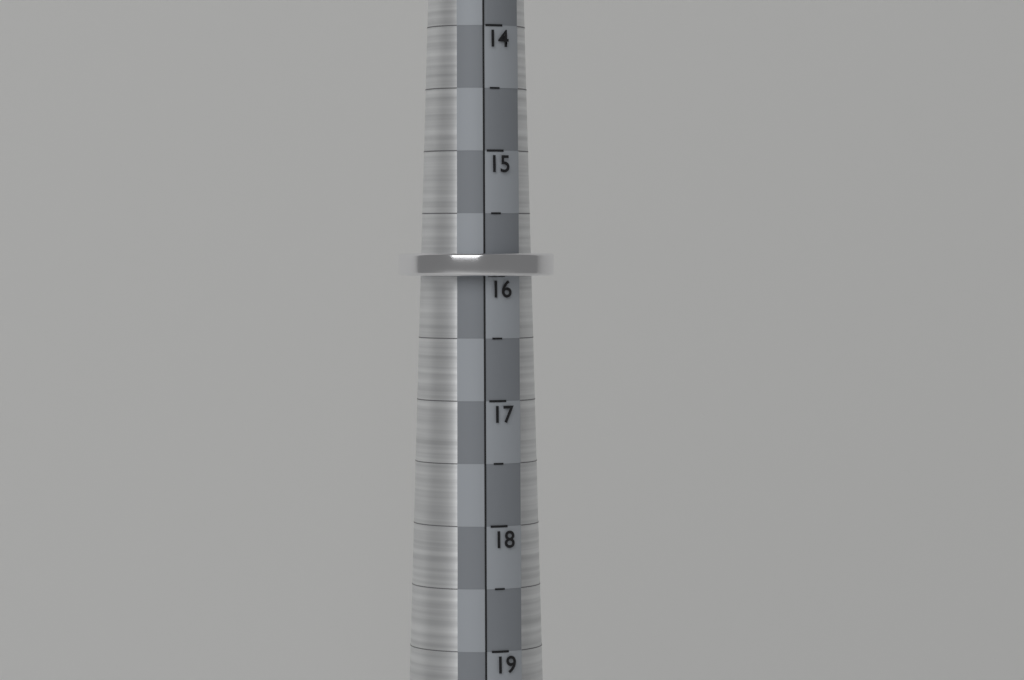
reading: 16.0 (no unit)
